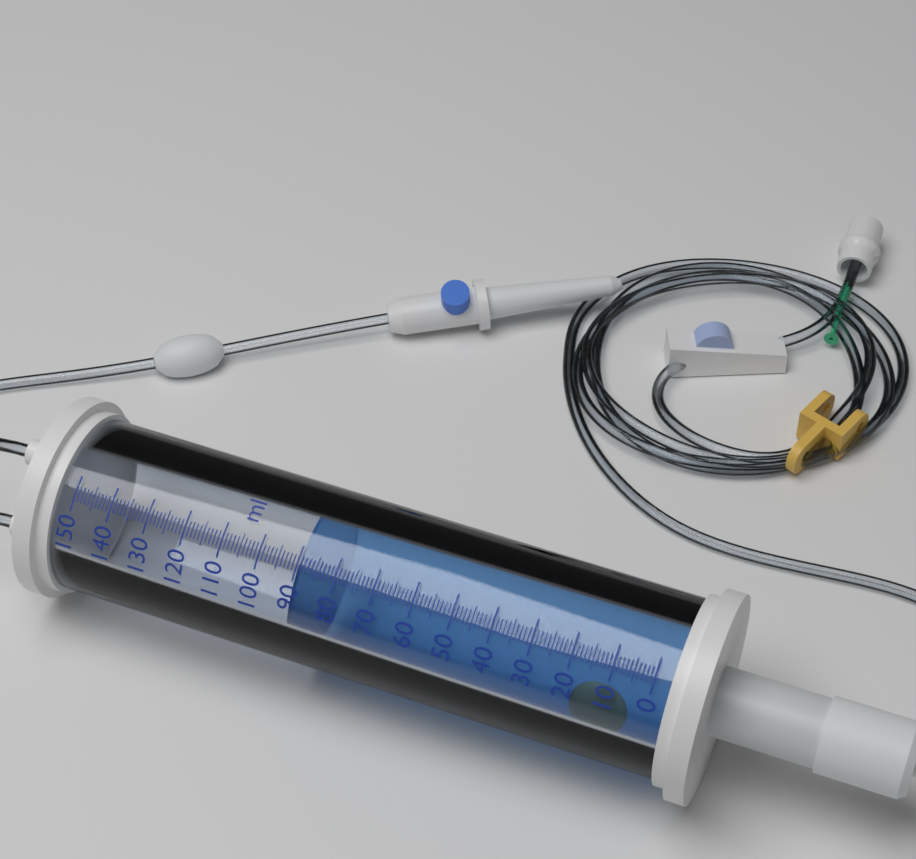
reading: 90 ml
